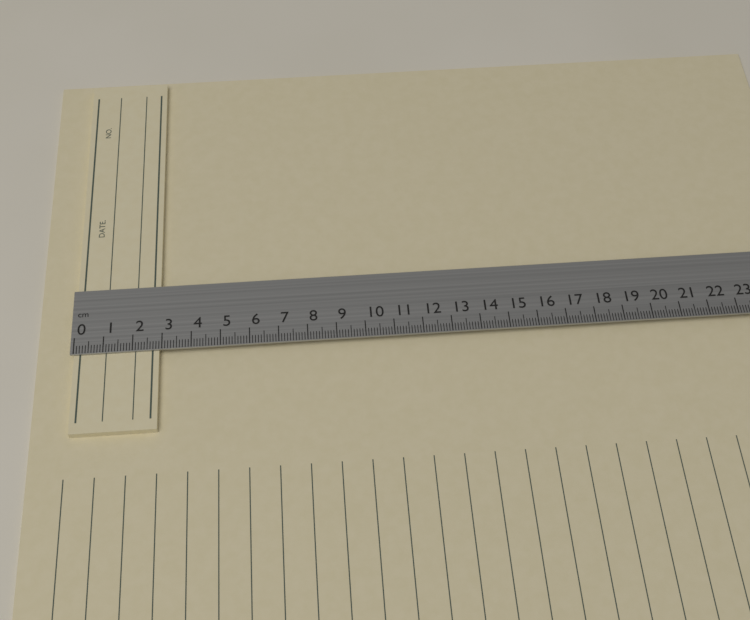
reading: 2.9 cm
